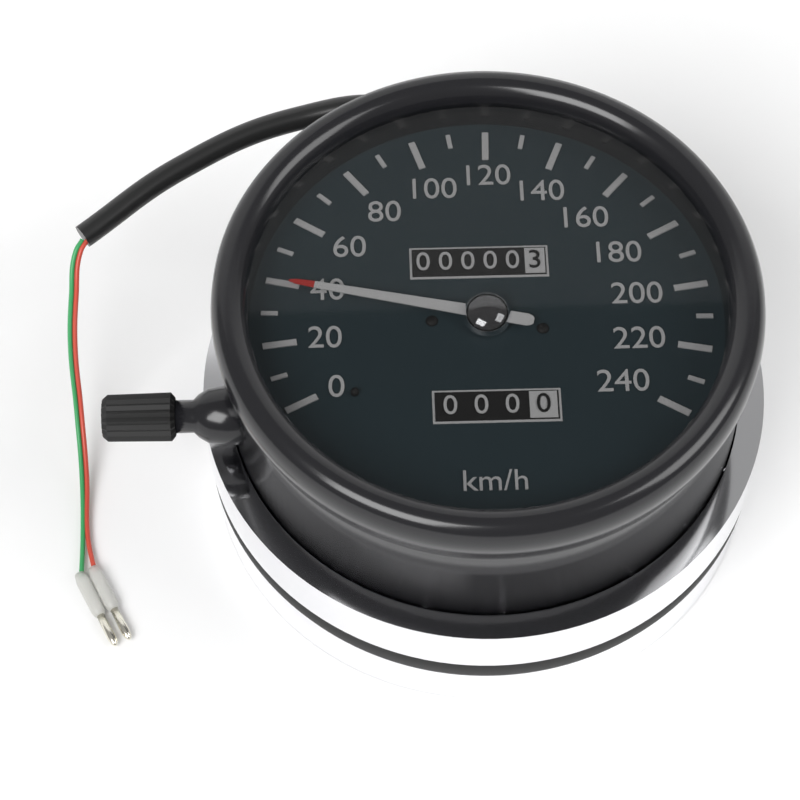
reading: 40 km/h
